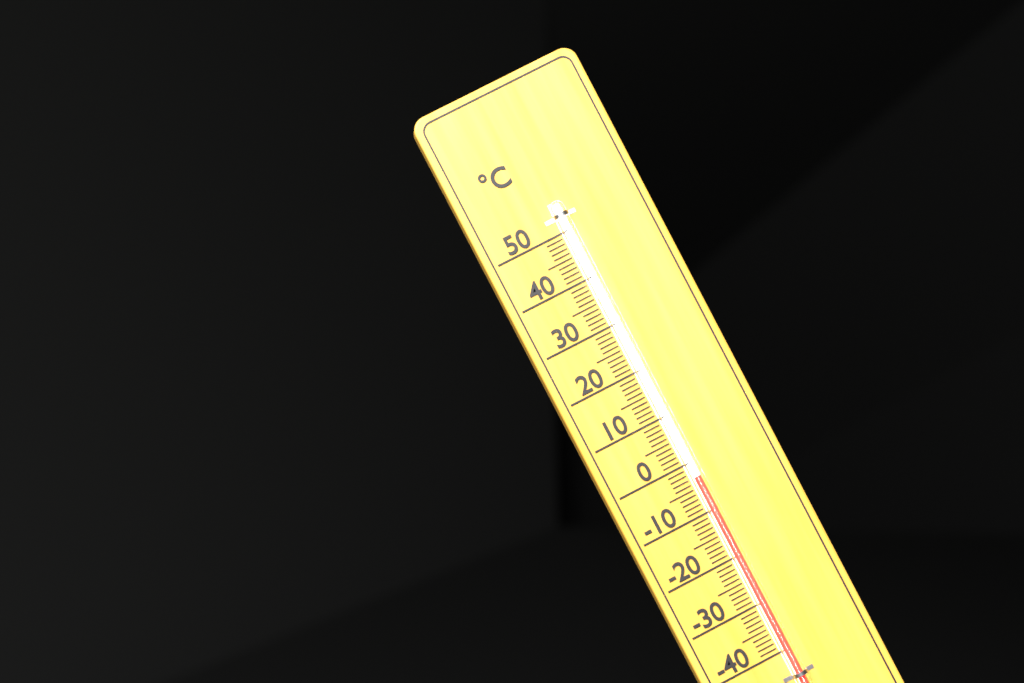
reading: -3 °C
